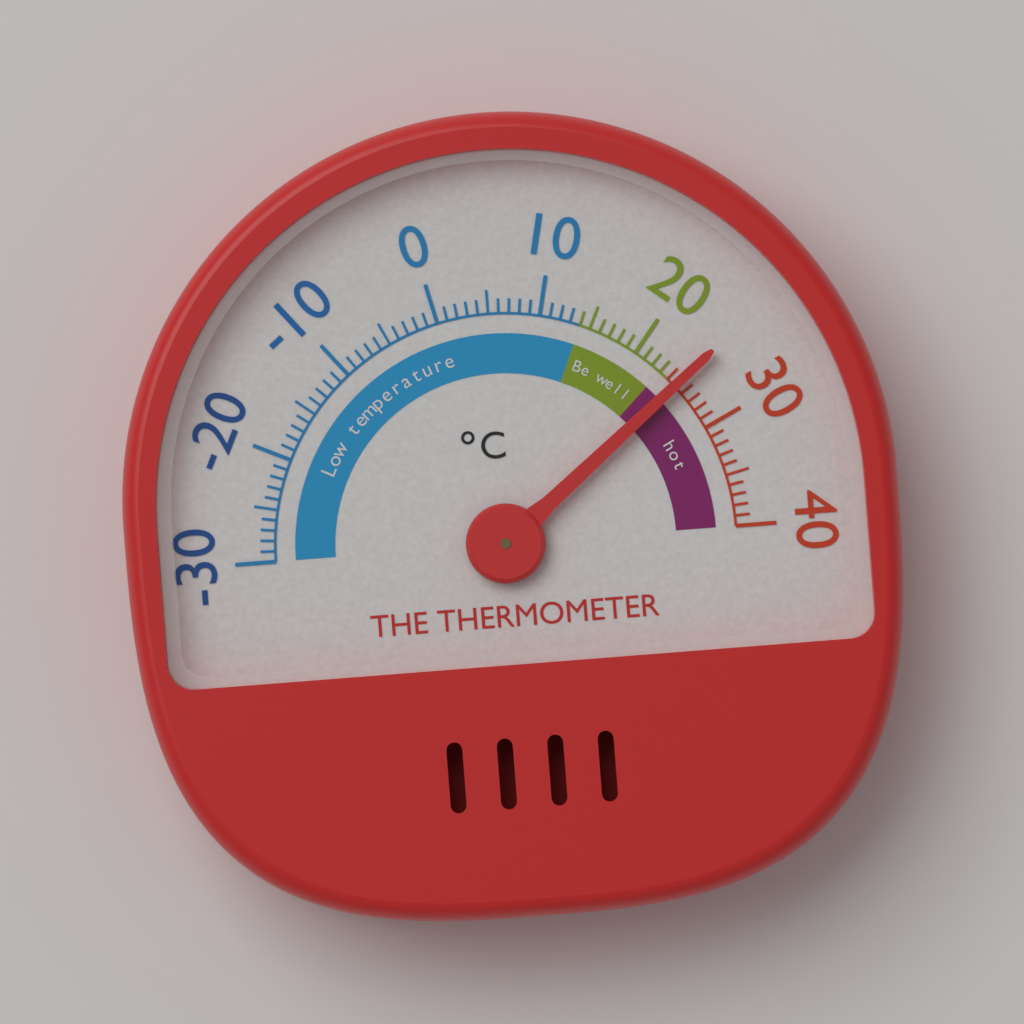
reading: 25 °C
